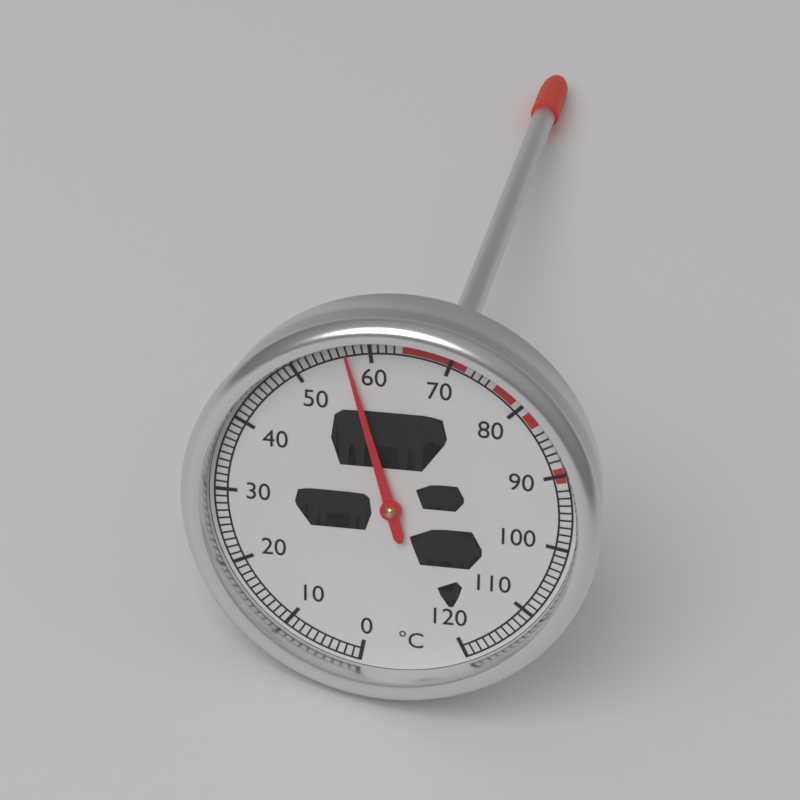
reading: 57 °C
